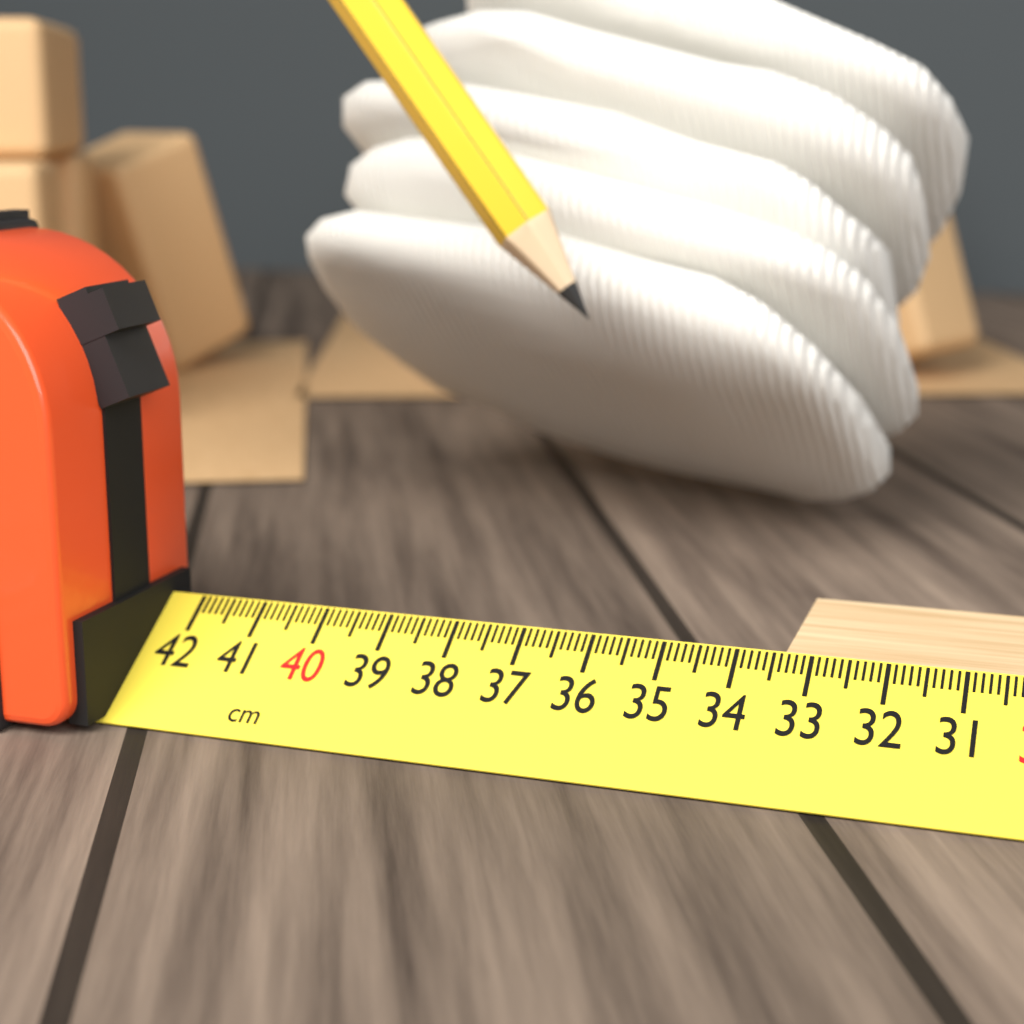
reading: 33.4 cm
